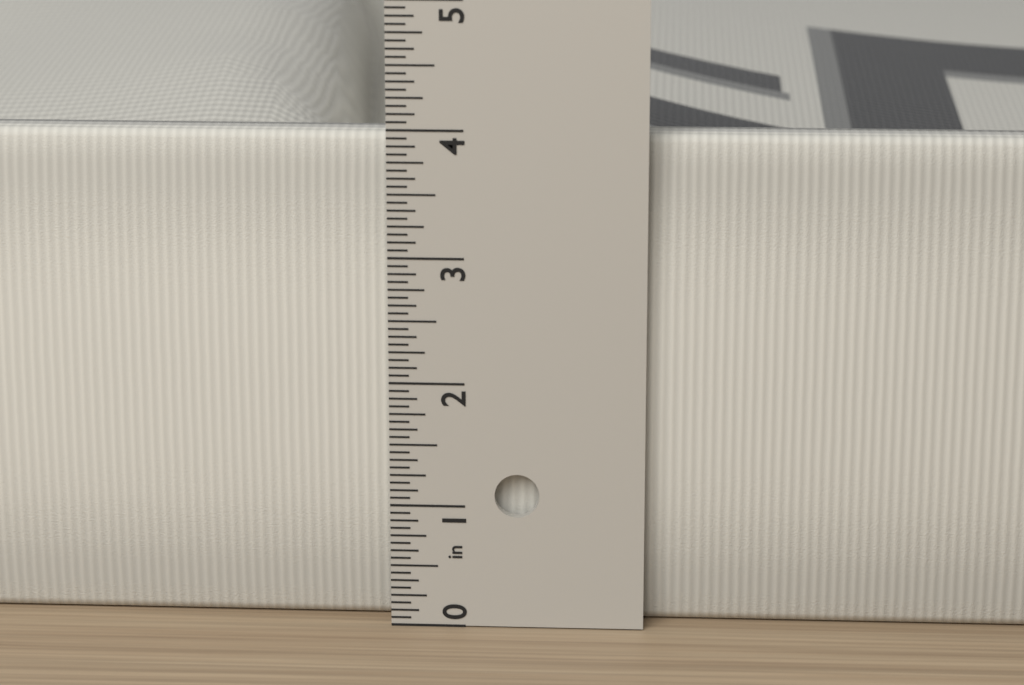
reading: 3.9375 in
